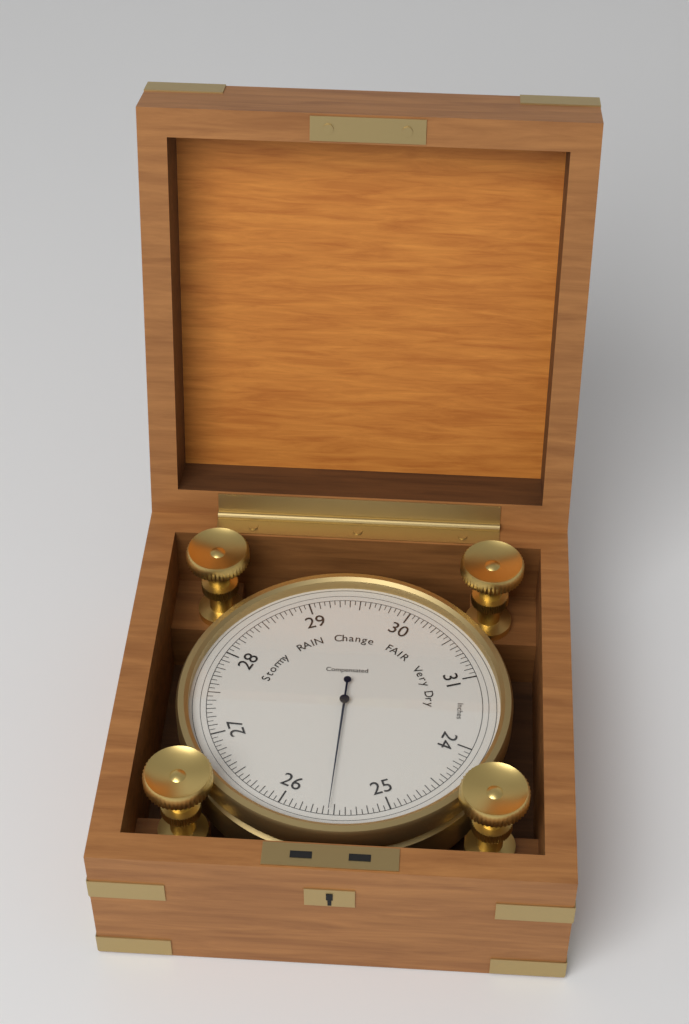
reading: 25.55 inHg
